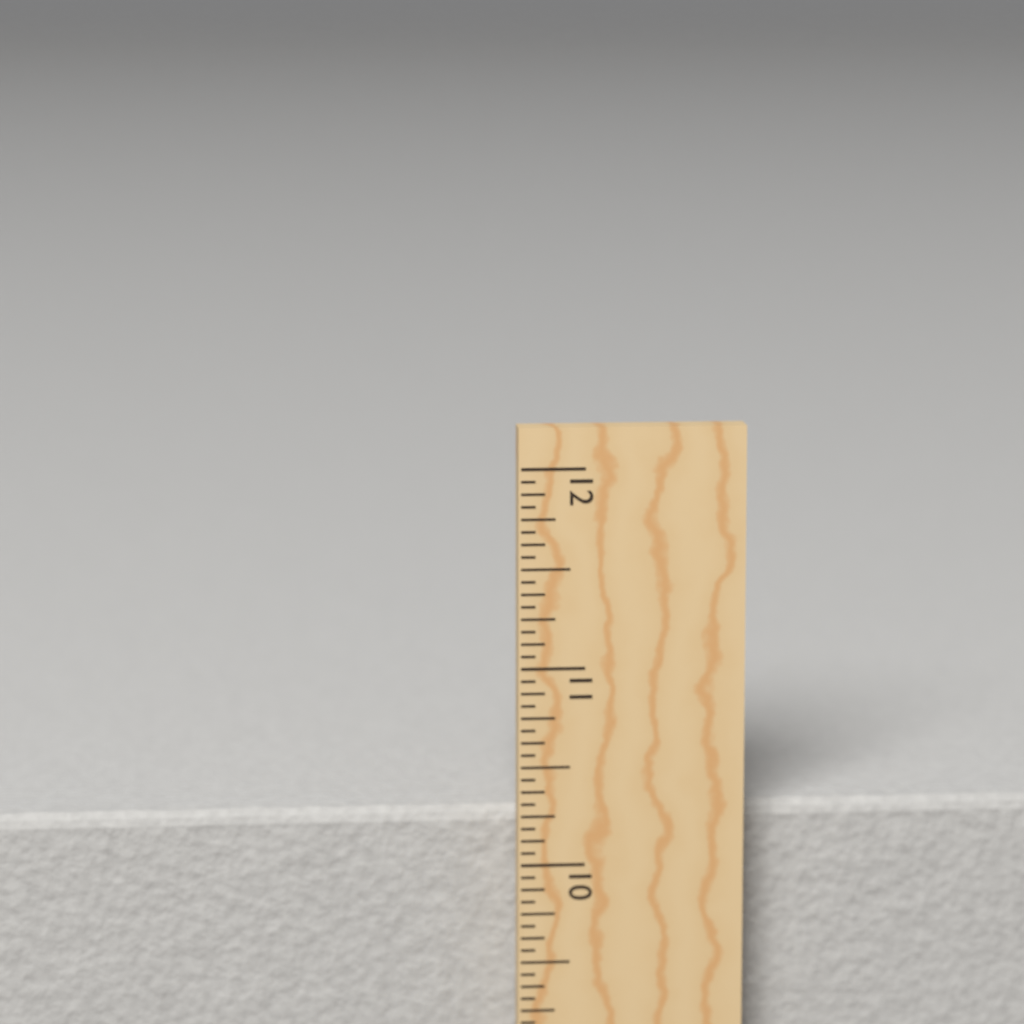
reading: 10.2500 in
